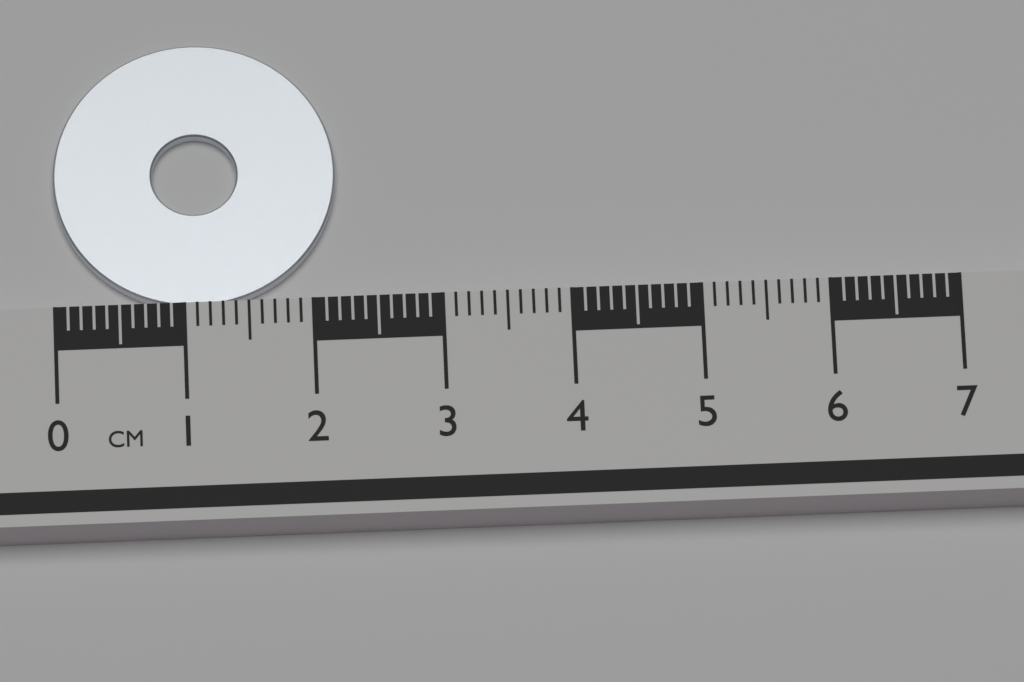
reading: 2.2 cm
